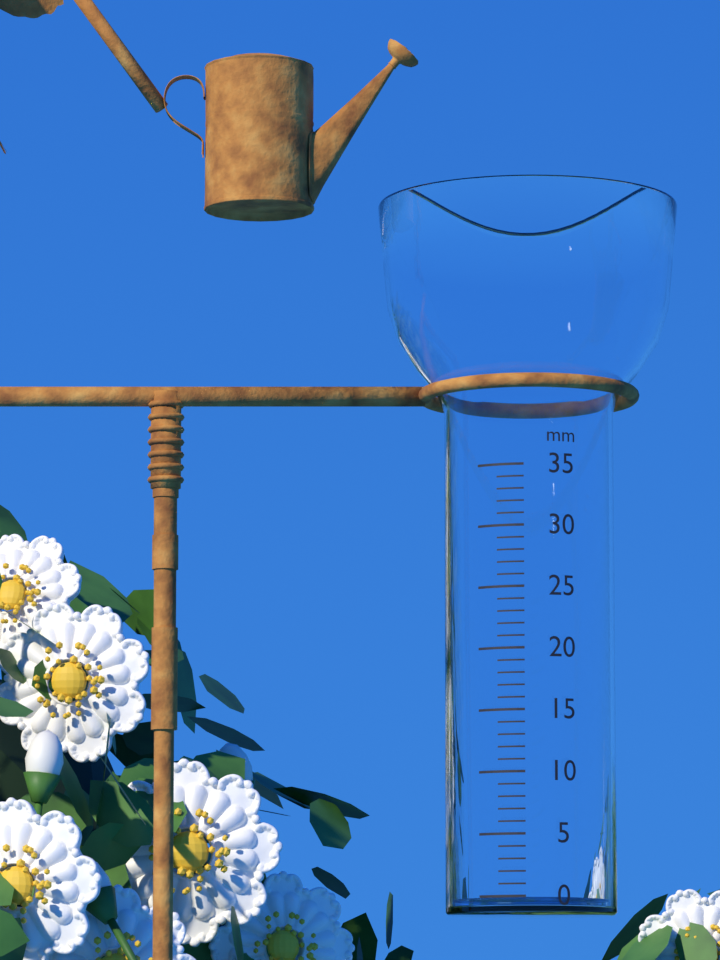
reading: 0 mm
